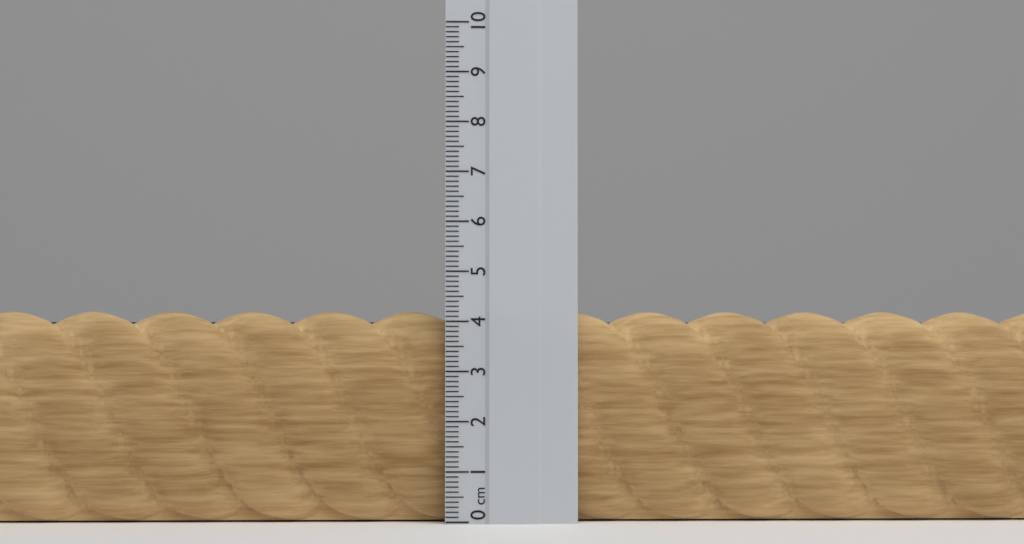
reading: 4.2 cm
